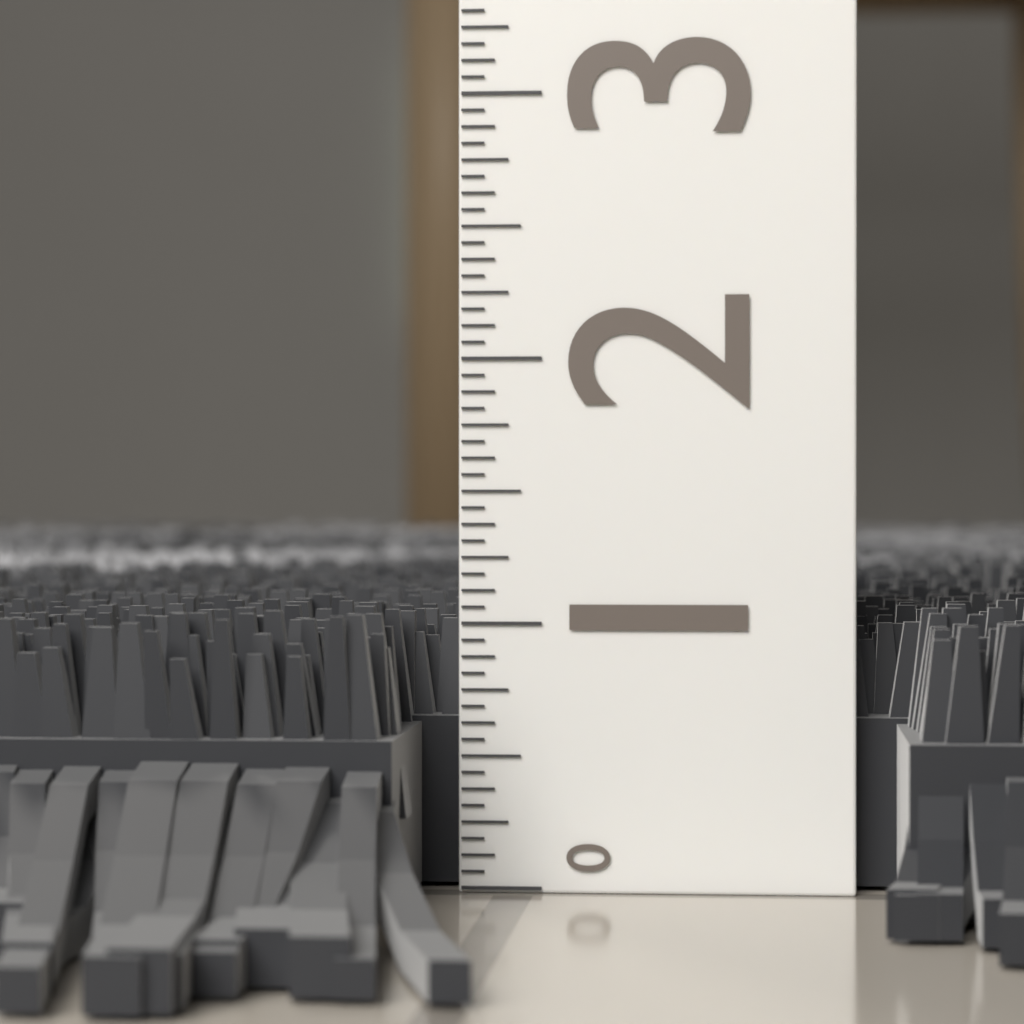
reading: 1.0625 (no unit)
